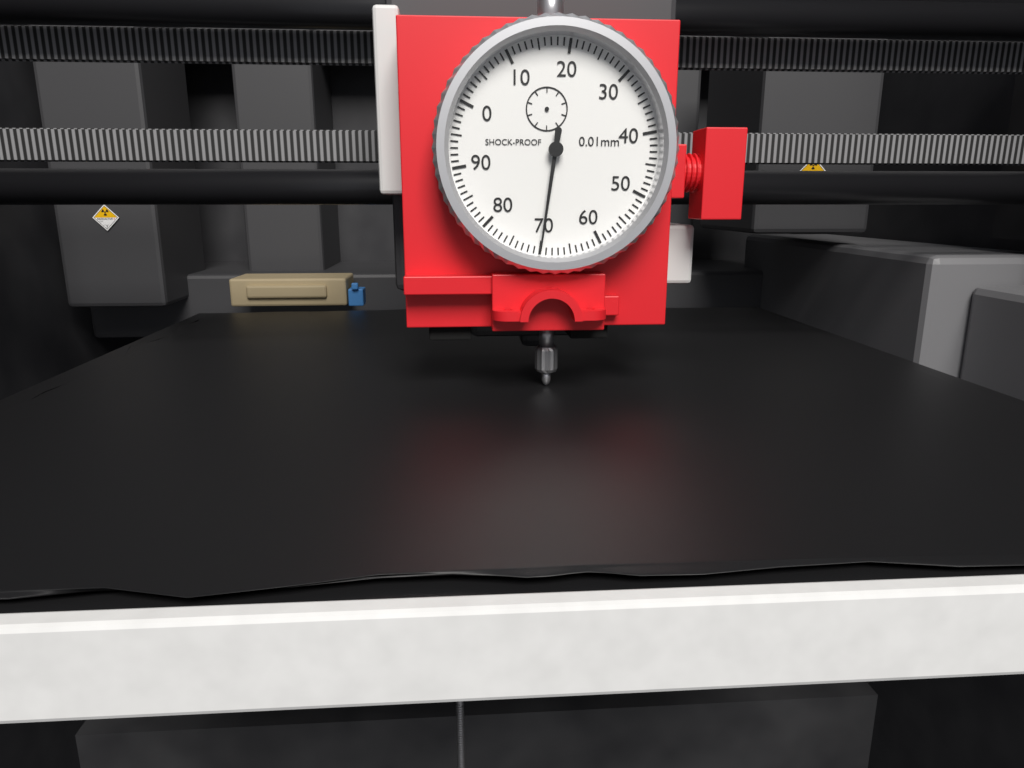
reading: 70 0.01mm
